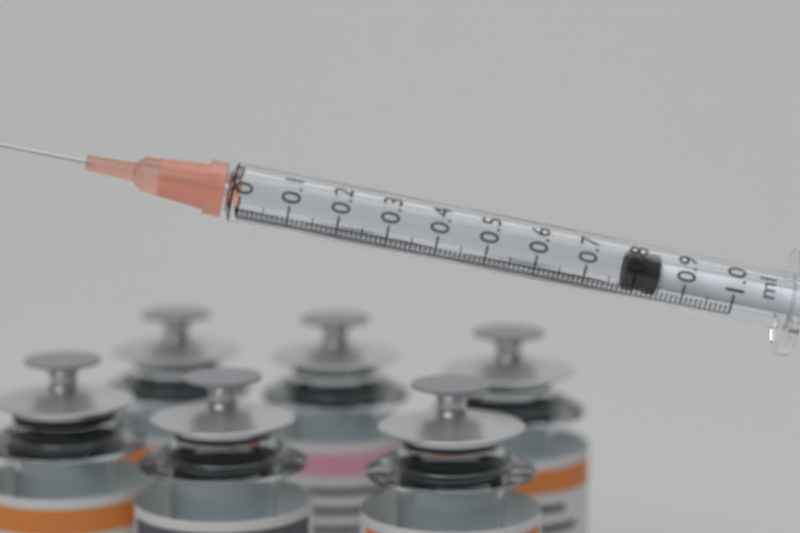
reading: 0.78 ml
